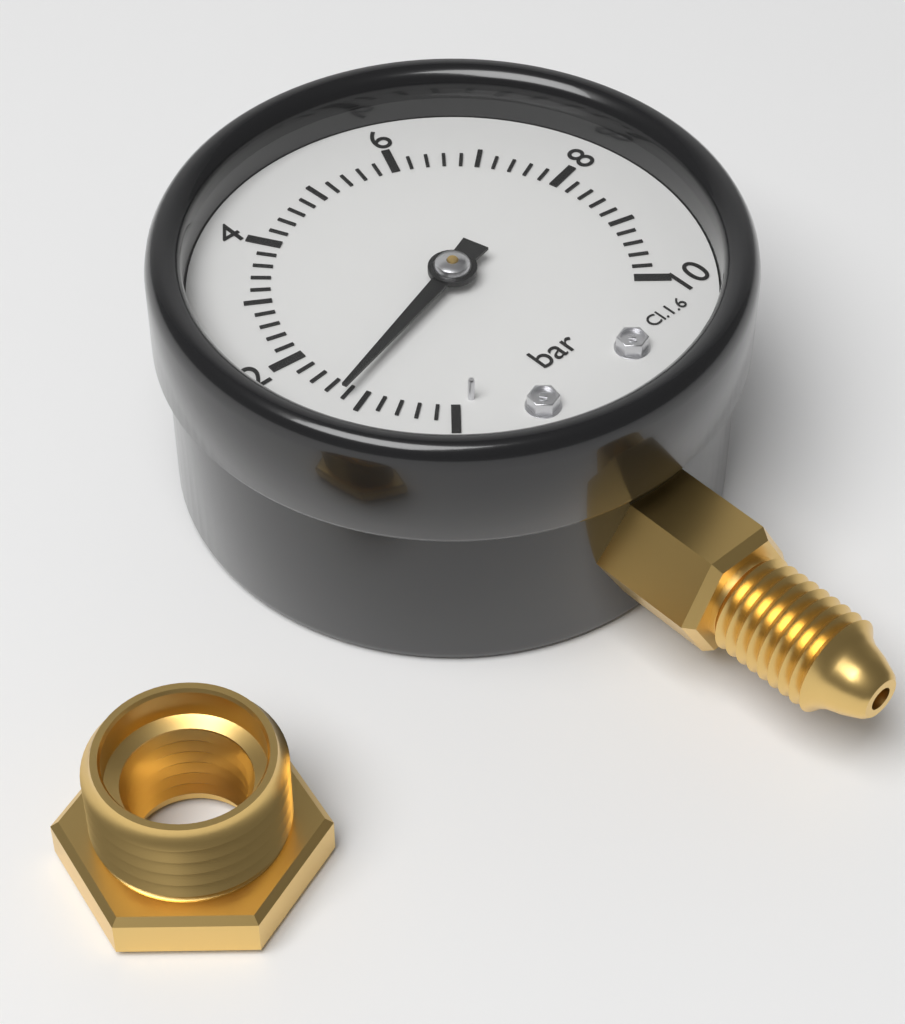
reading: 1.2 bar
